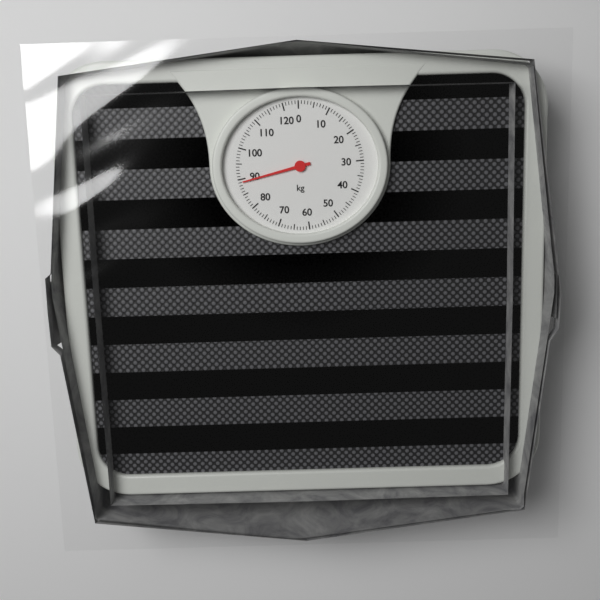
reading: 89 kg
